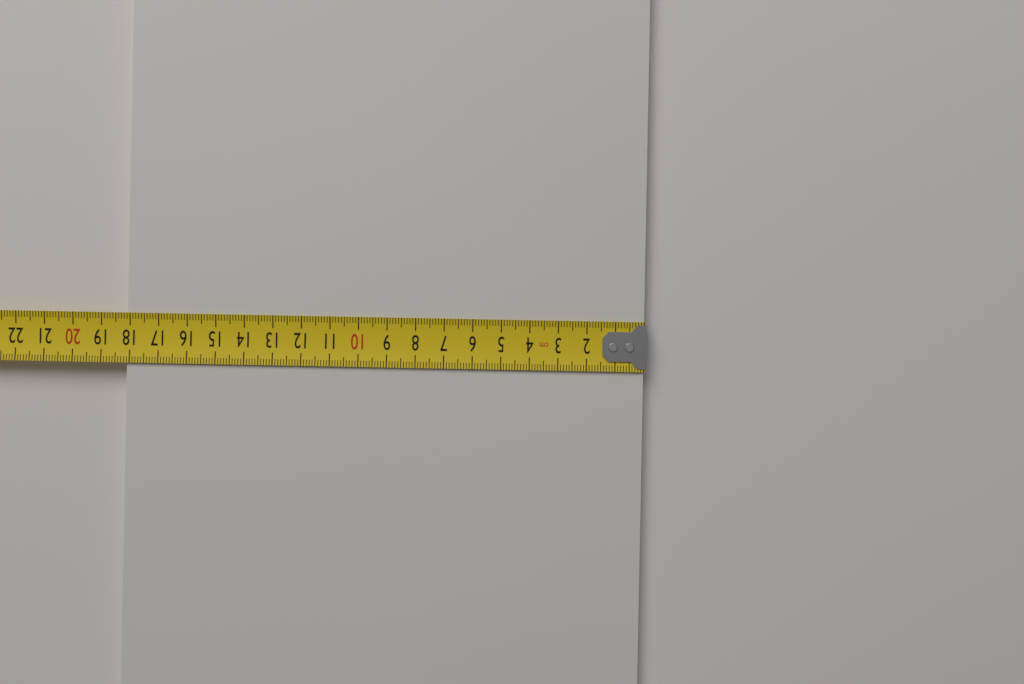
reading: 18.1 cm
